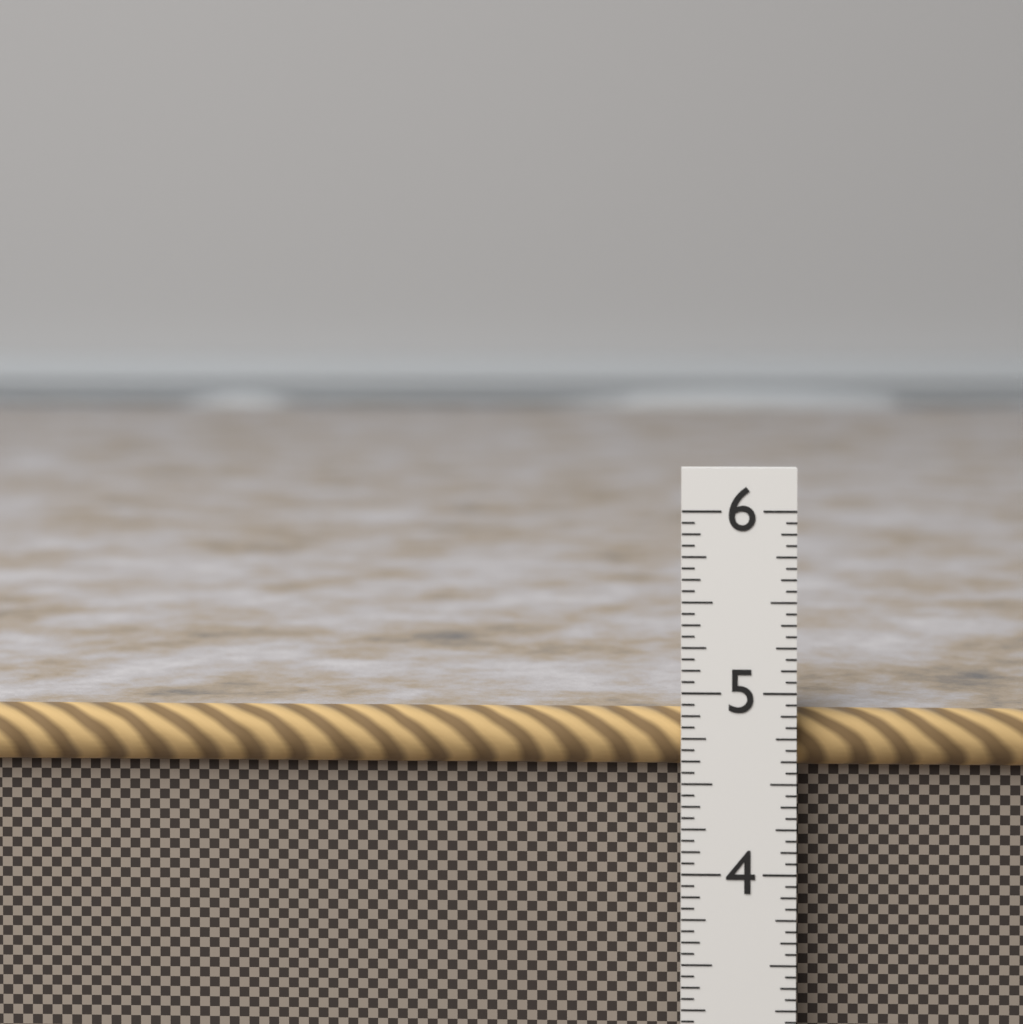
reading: 4.8750 in
